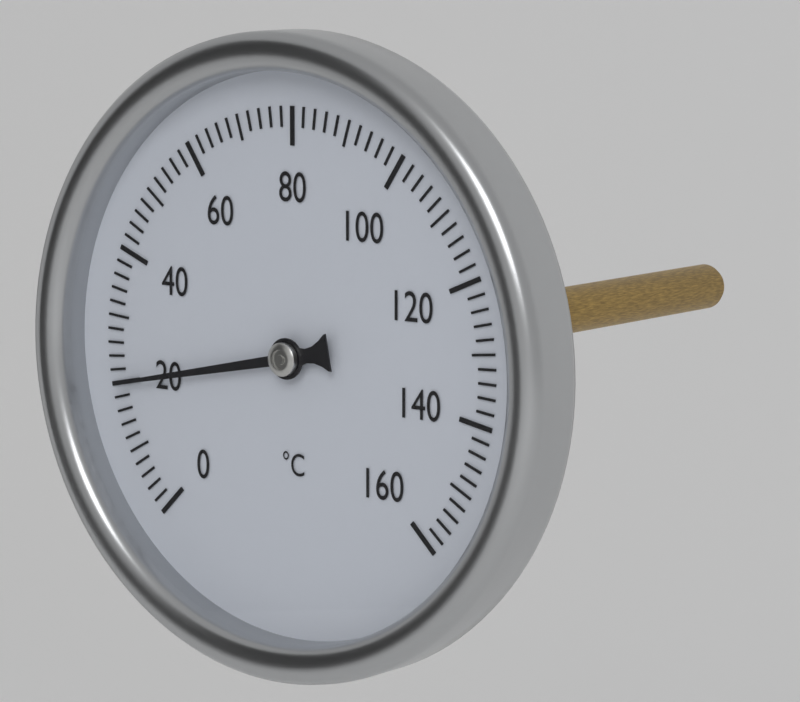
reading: 20 °C
